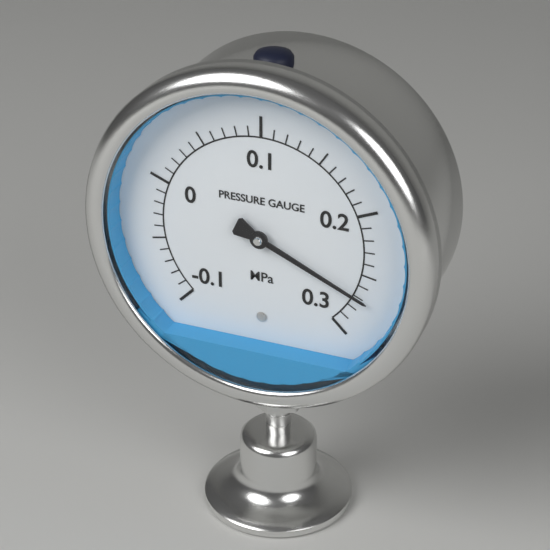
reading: 0.27 MPa
